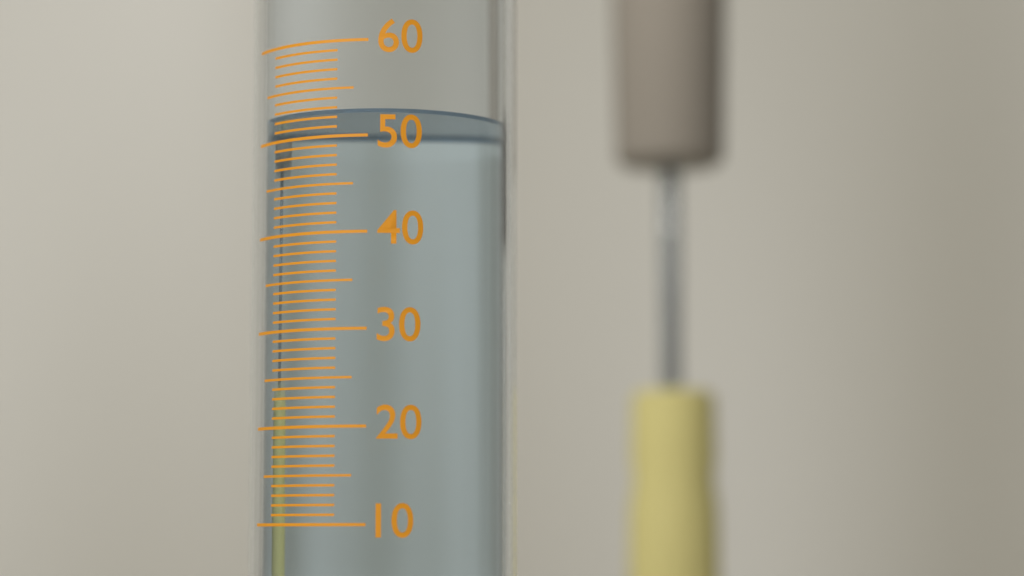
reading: 53 (no unit)
